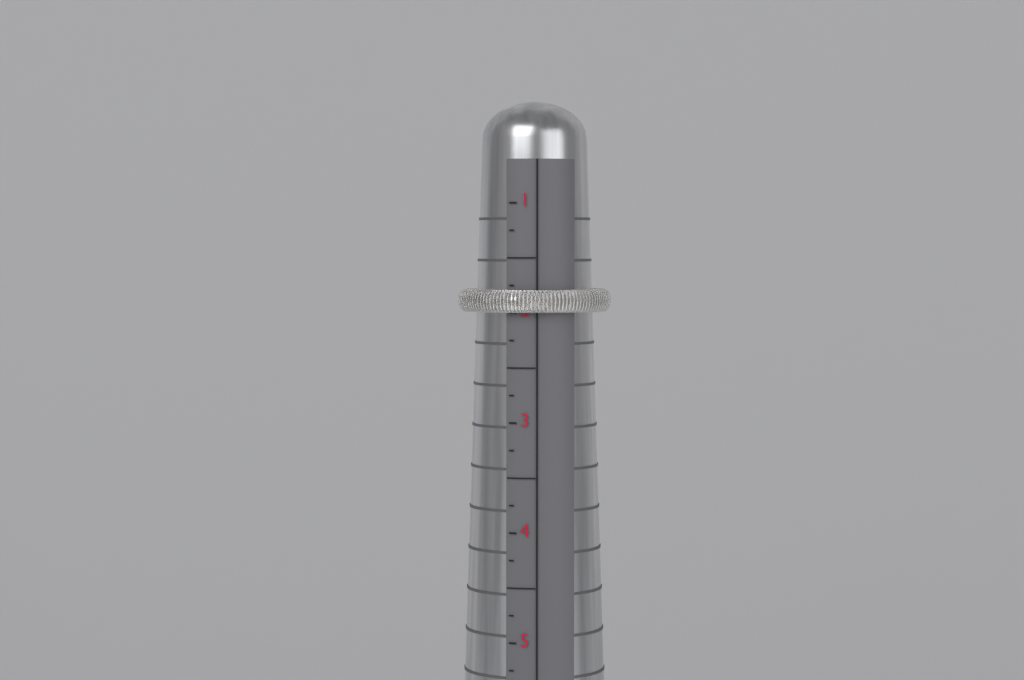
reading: 2.00 (no unit)
